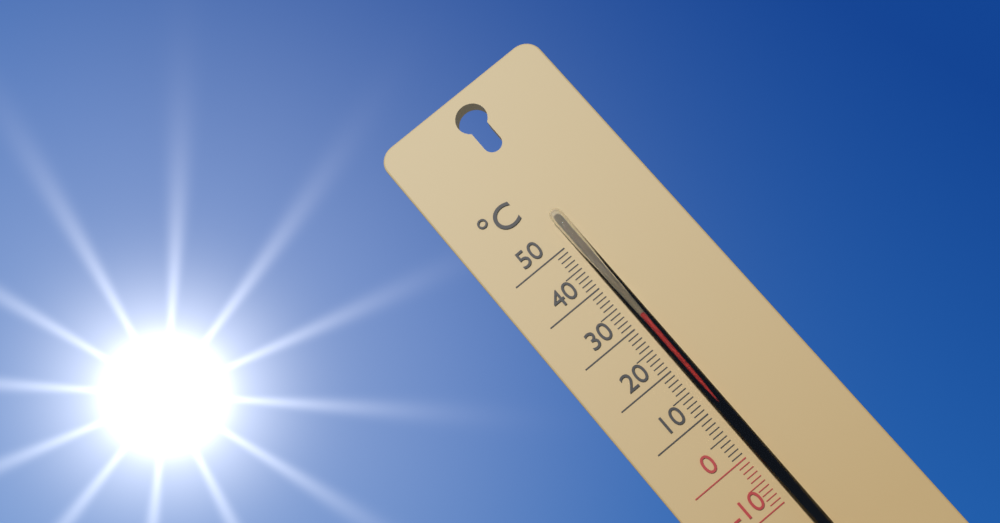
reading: 31 °C
